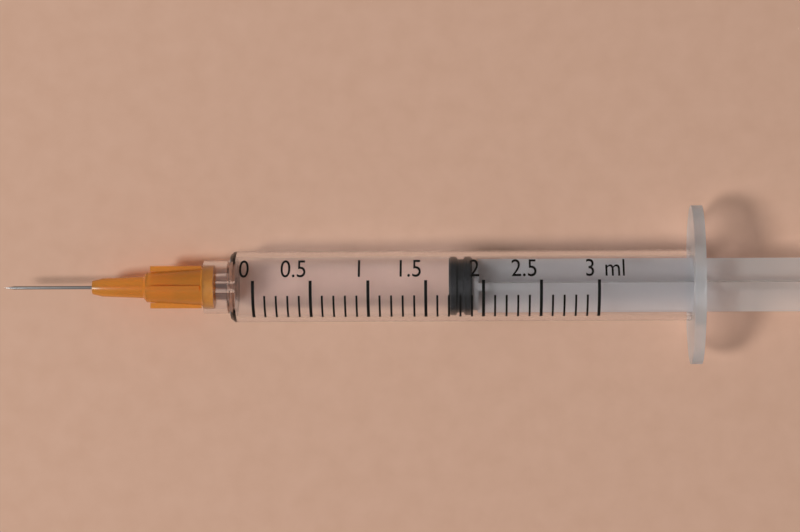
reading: 1.7 ml
